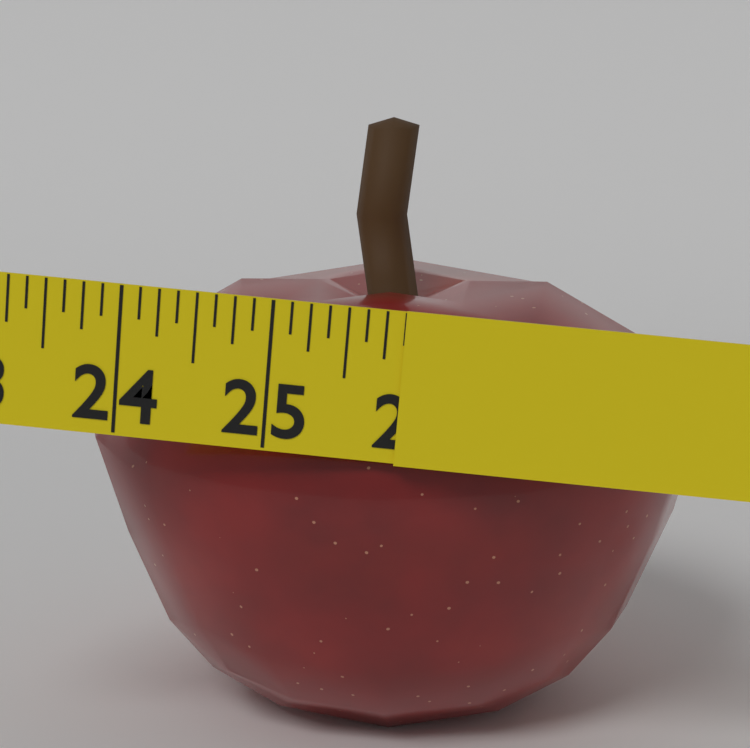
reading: 25.875 in
